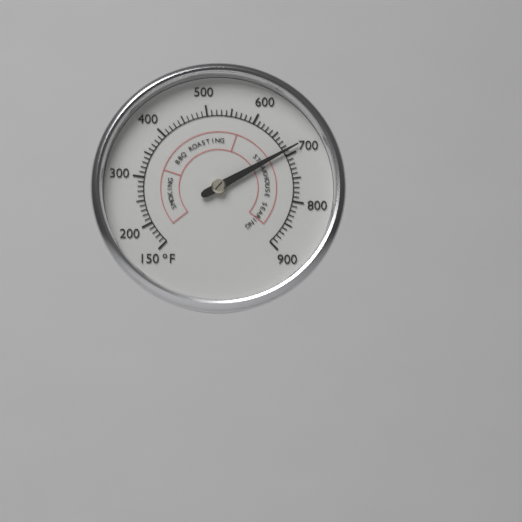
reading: 690 °F
